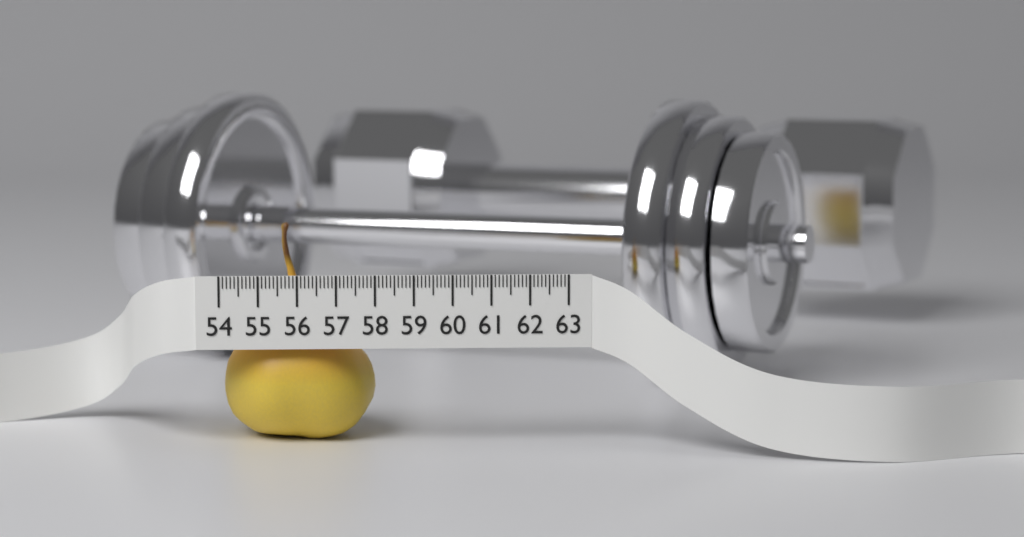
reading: 58.0 (no unit)
